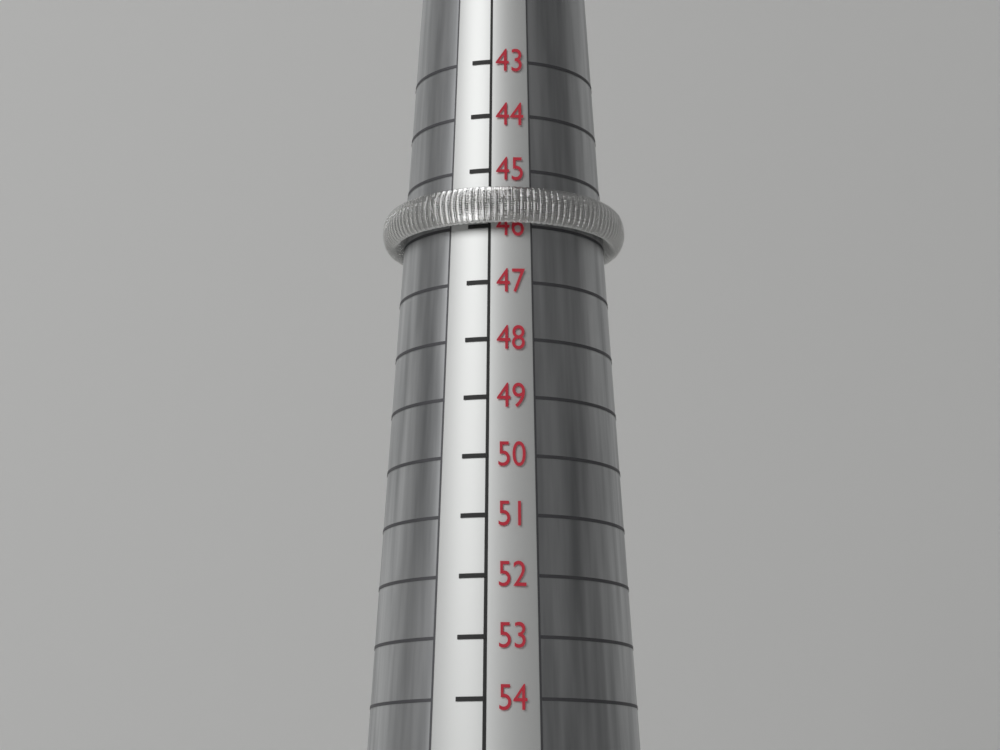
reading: 46 (no unit)
